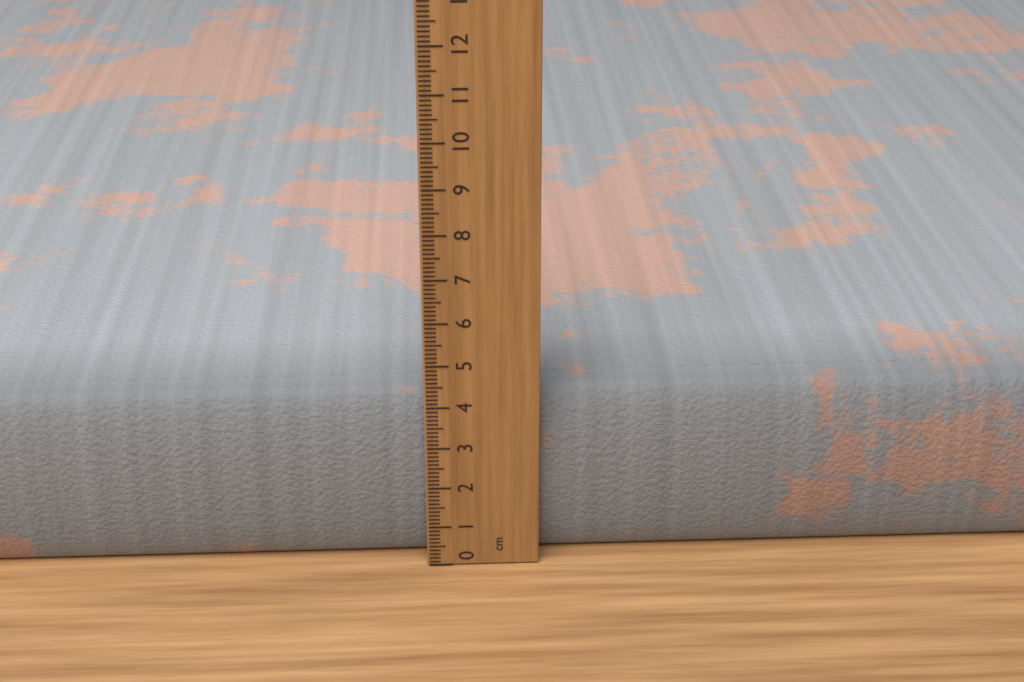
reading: 4.2 cm
